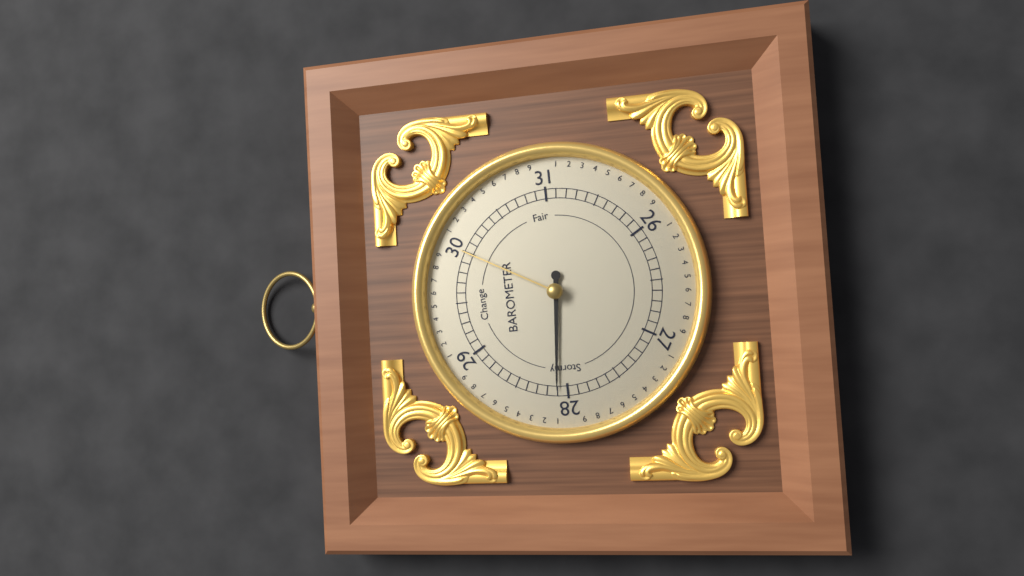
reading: 28.1 (no unit)
